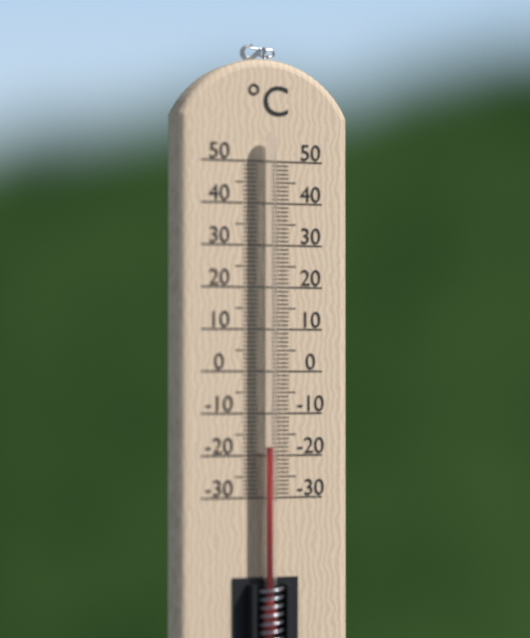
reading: -18 °C
